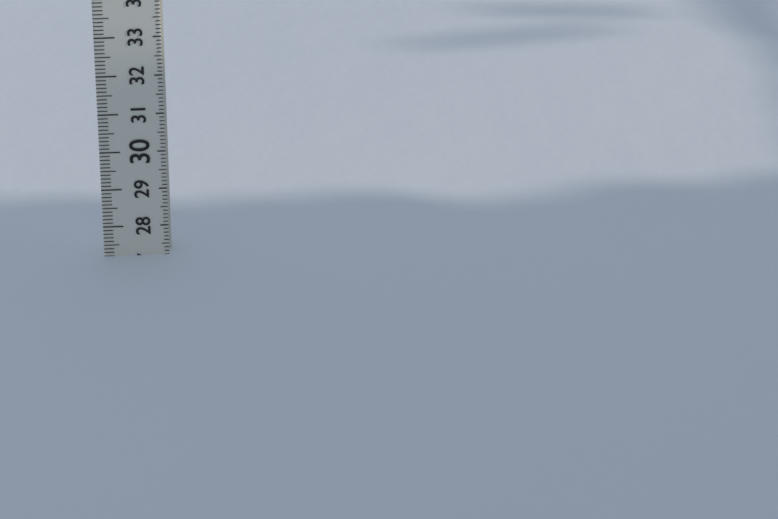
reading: 27.2 (no unit)
